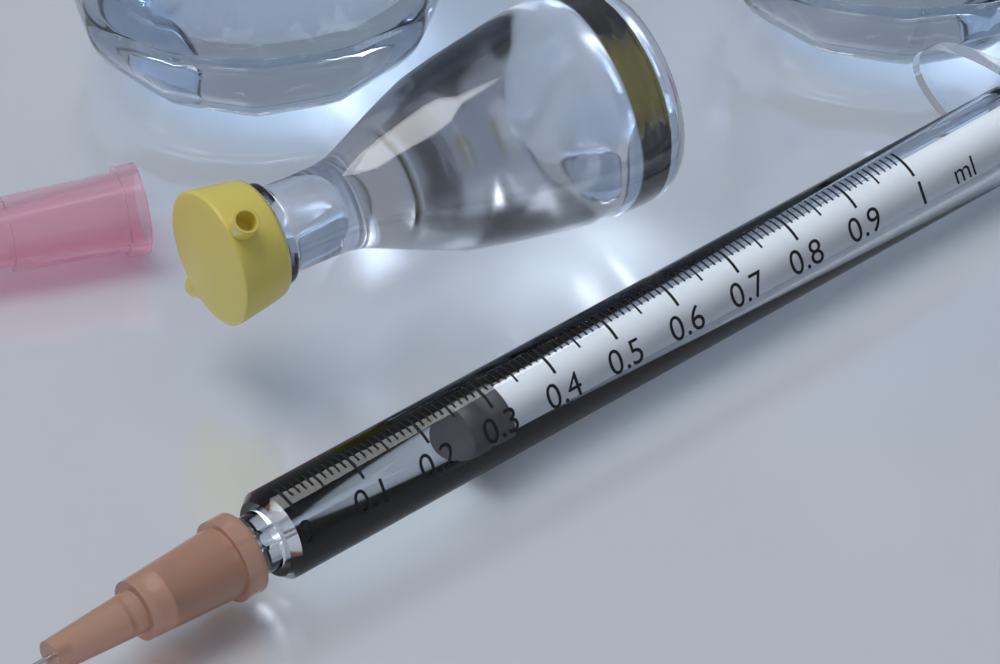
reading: 0.27 ml
